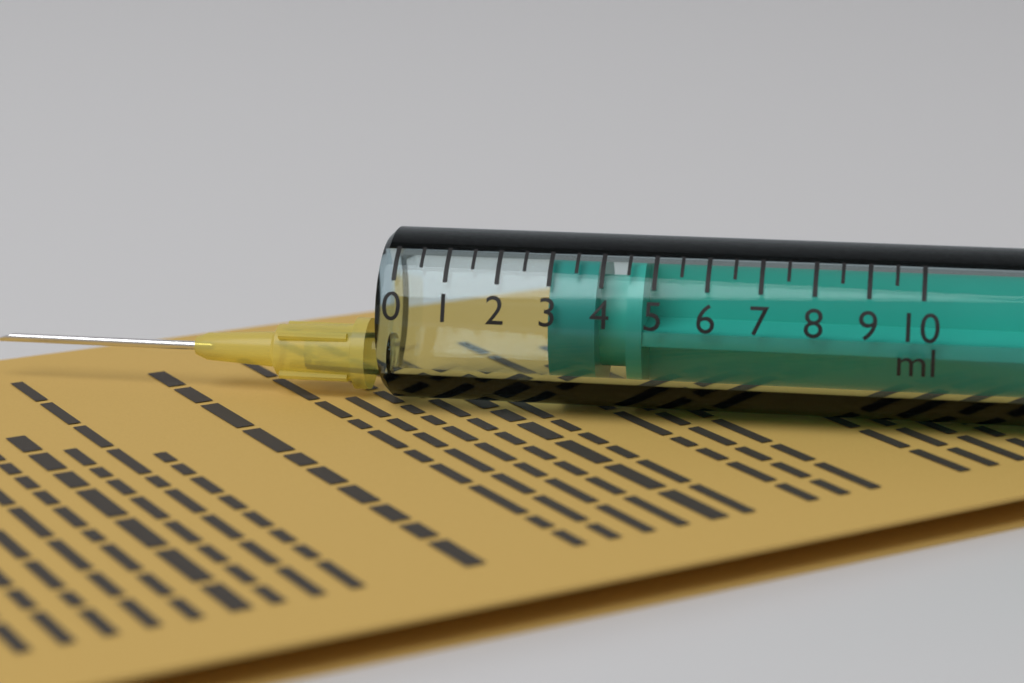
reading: 3.0 ml
